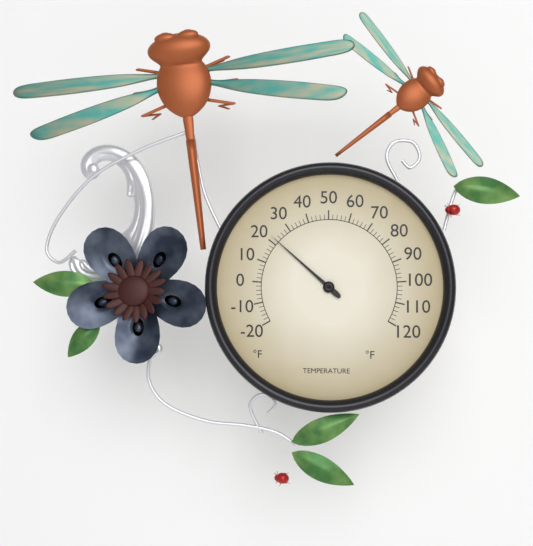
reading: 22 °F
